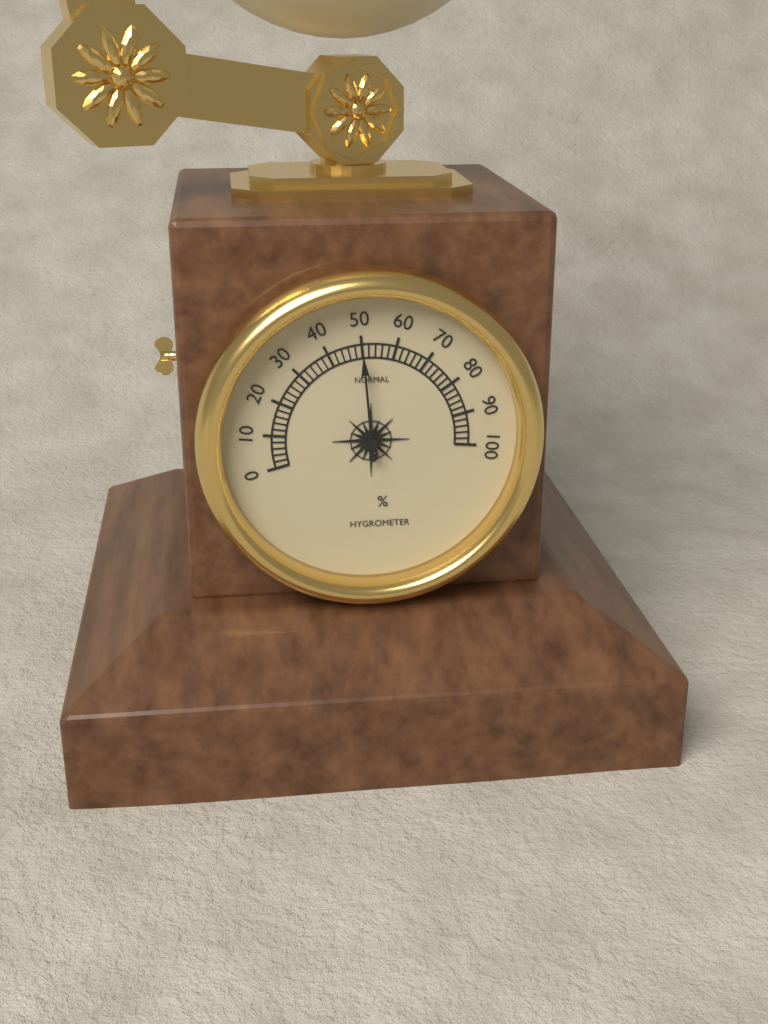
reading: 50 %
